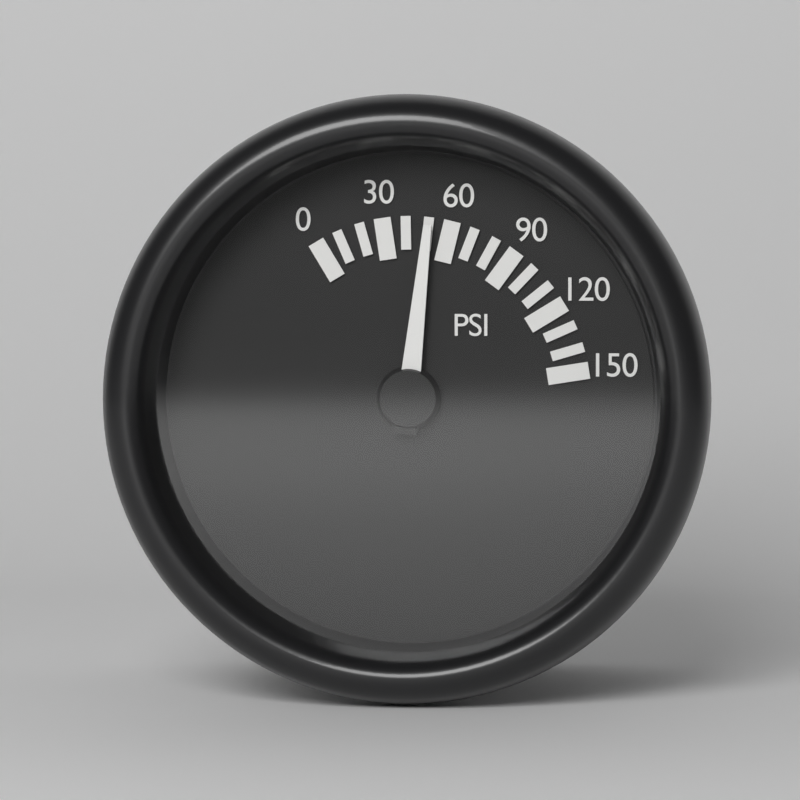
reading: 50 psi
